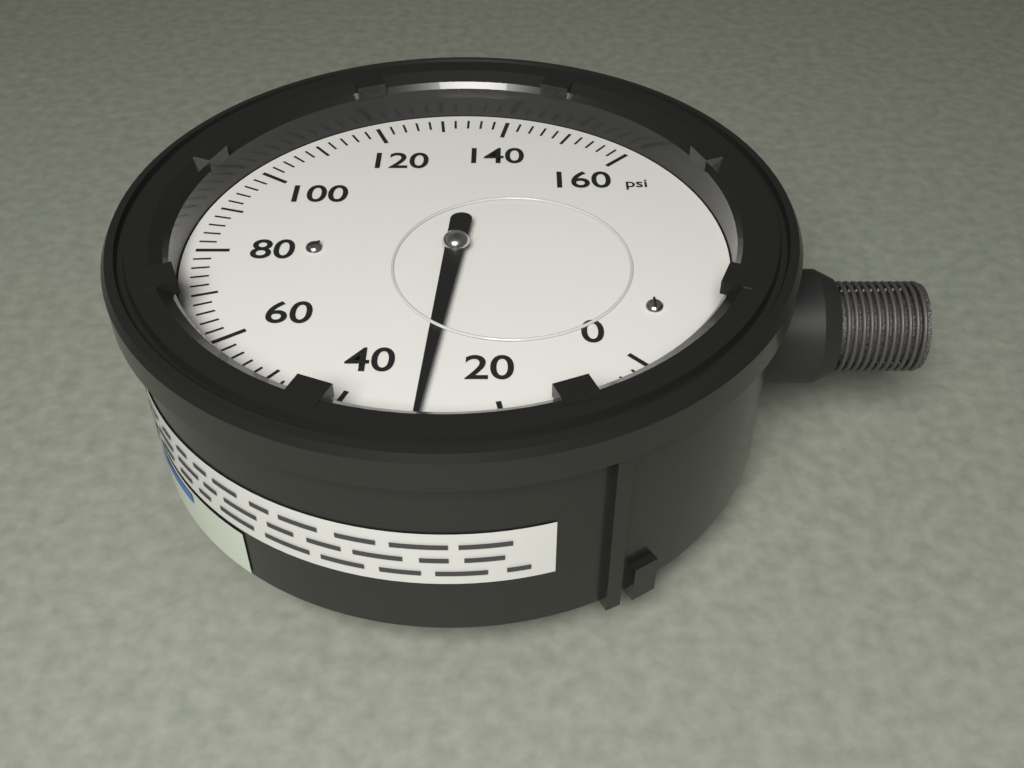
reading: 30 psi
